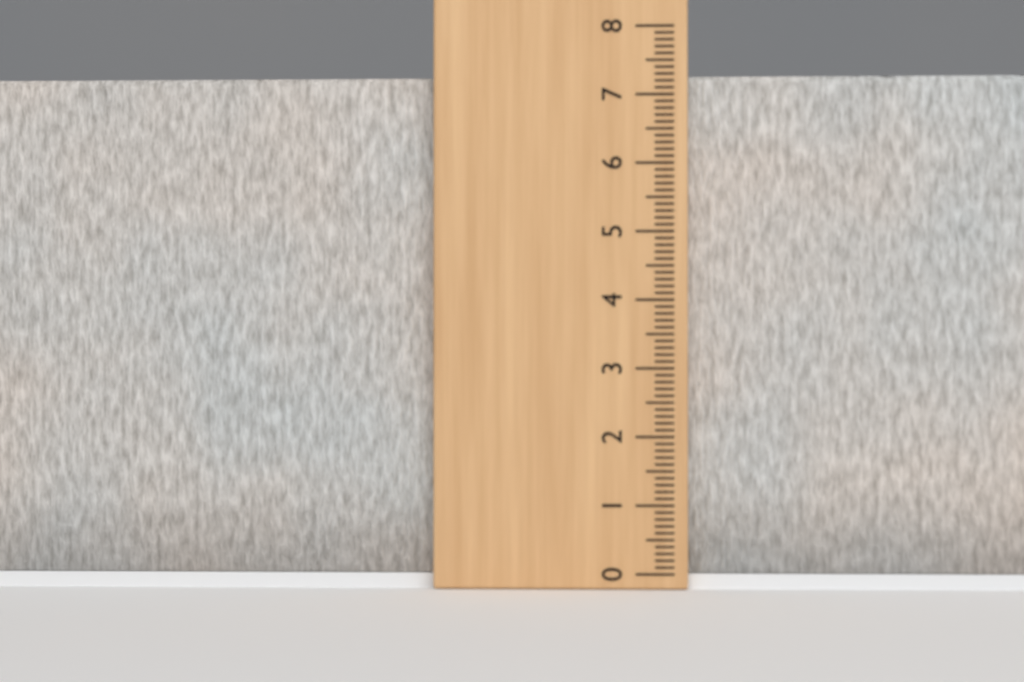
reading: 7.3 (no unit)
